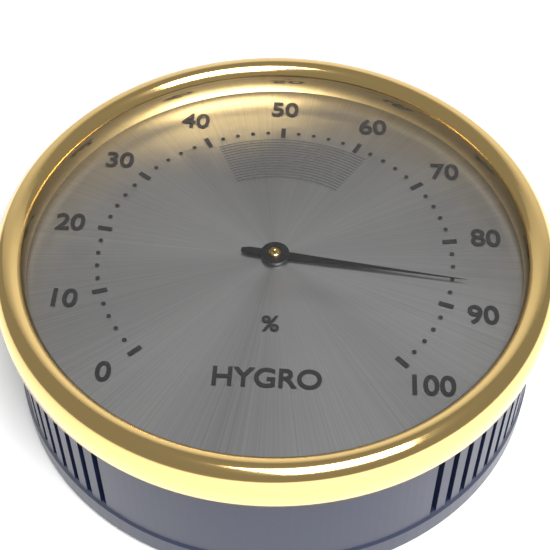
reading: 86 %
